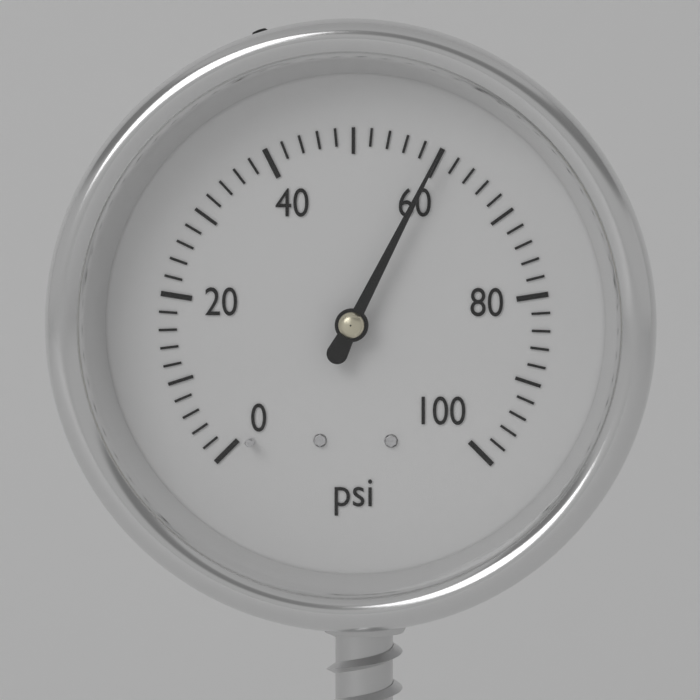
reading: 60 psi
